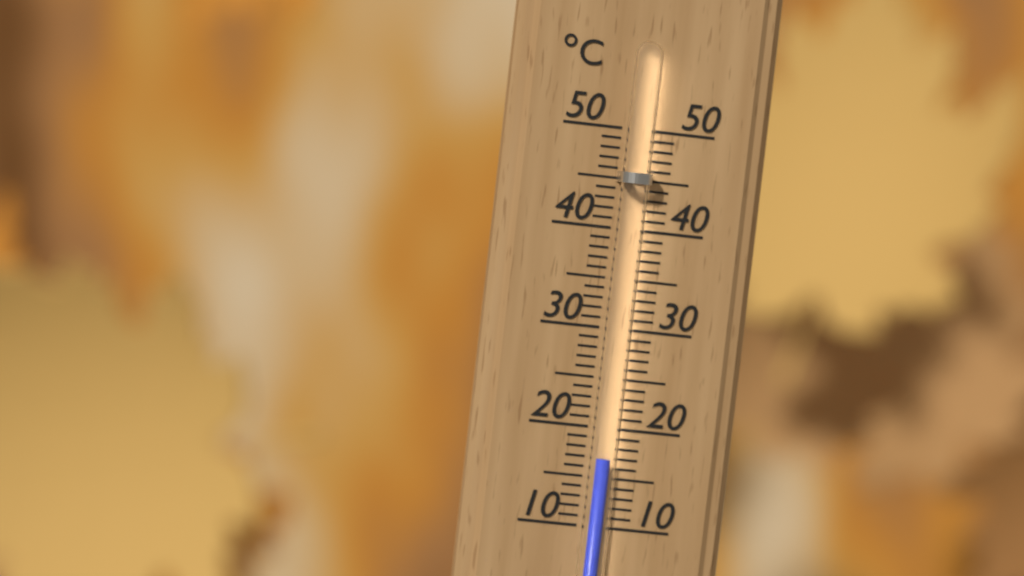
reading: 17 °C
